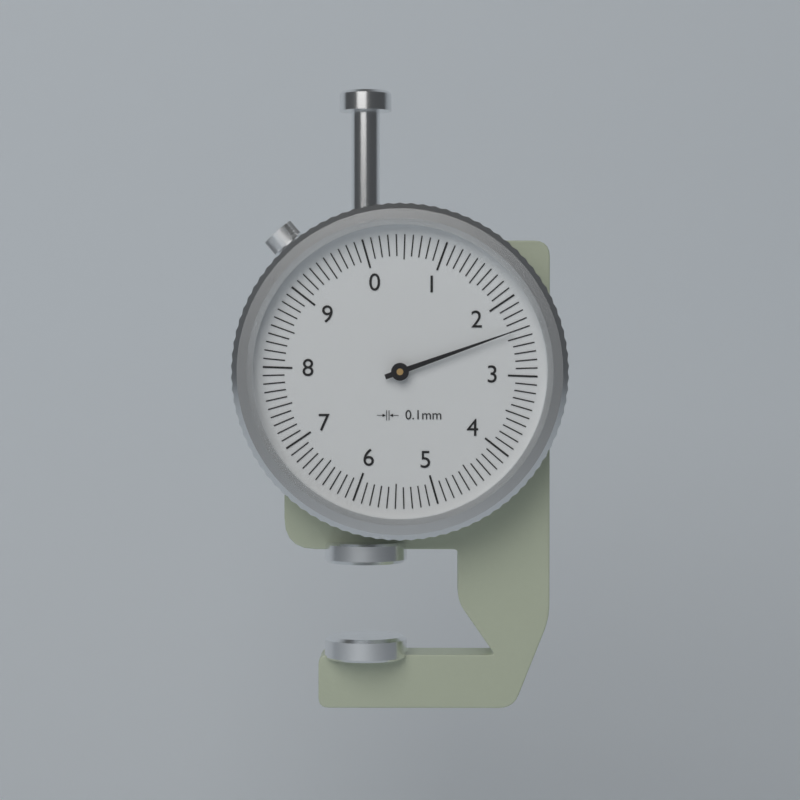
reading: 2.4 mm
